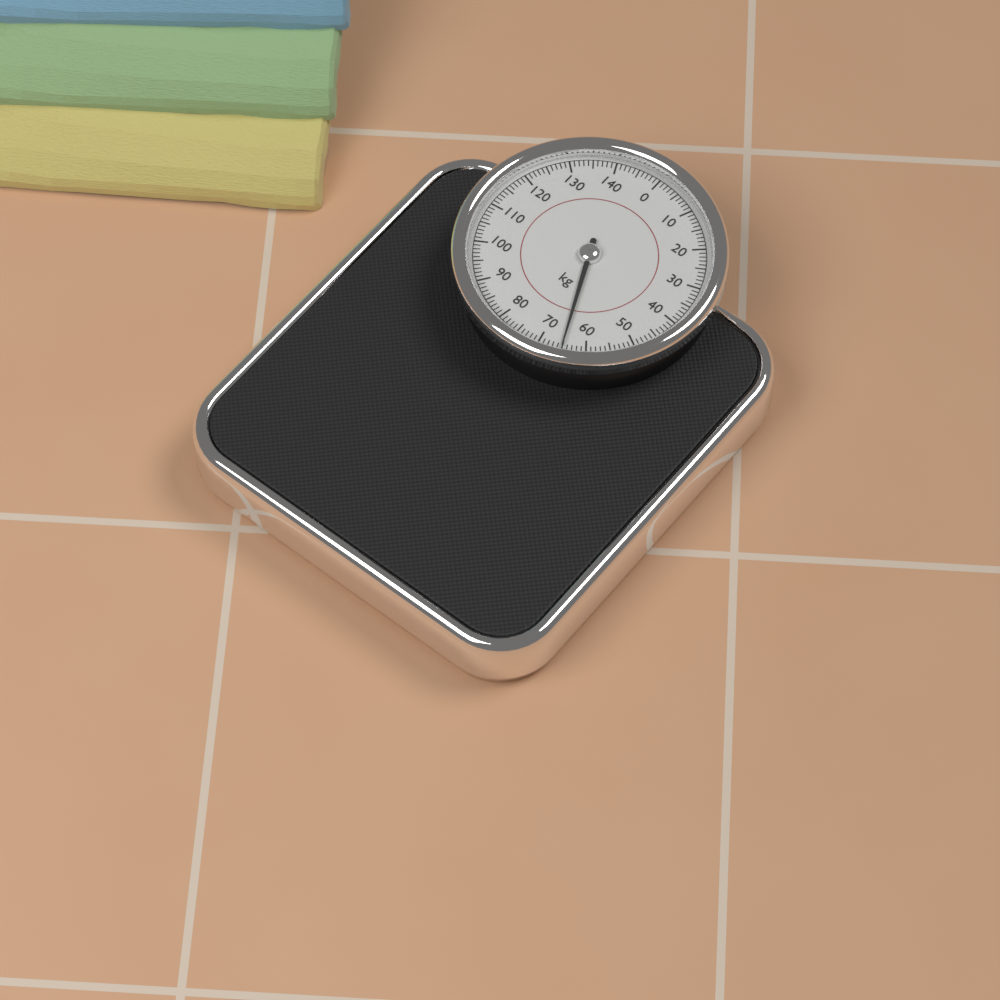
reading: 65 kg
